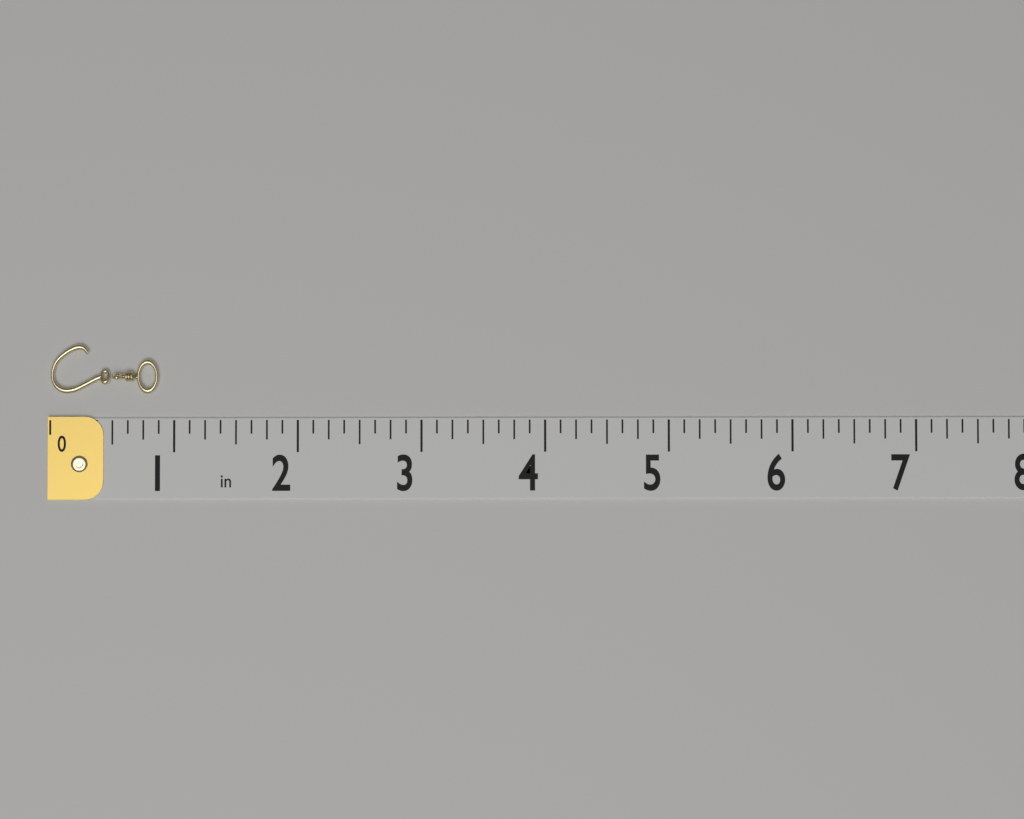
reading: 0.875 in
